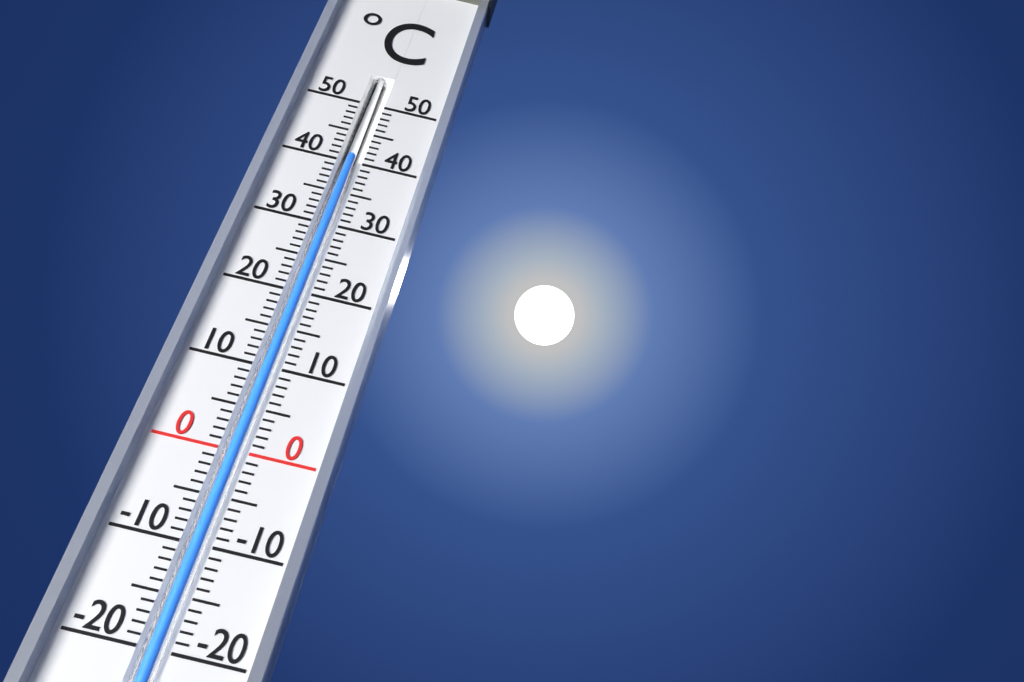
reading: 41 °C
